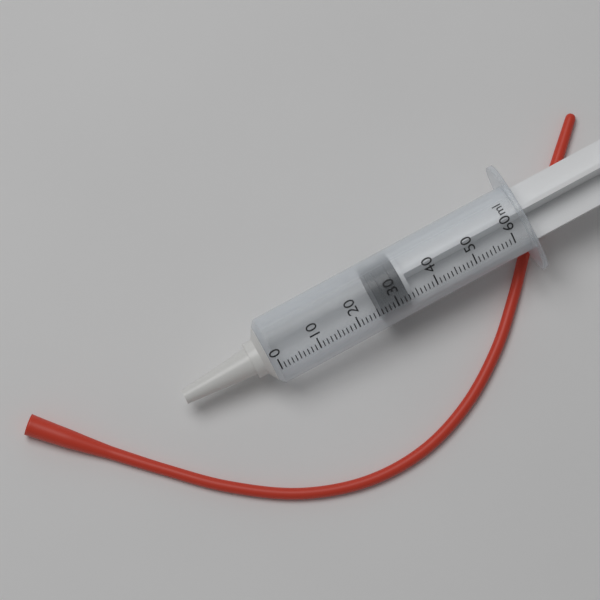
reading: 26 ml
